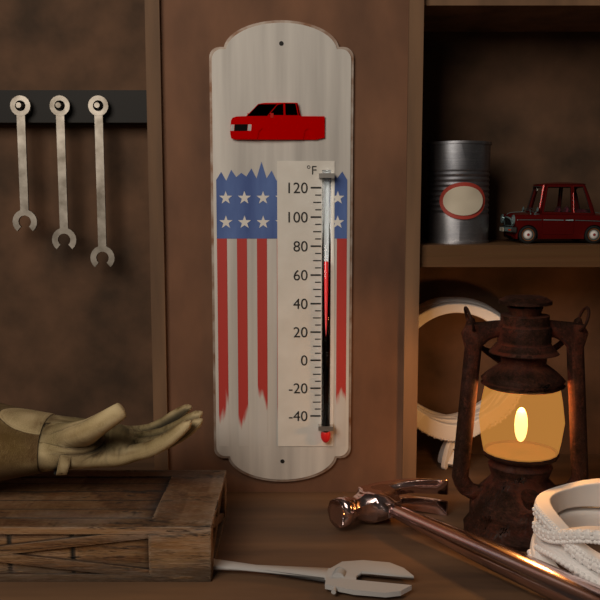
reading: 70 °F
